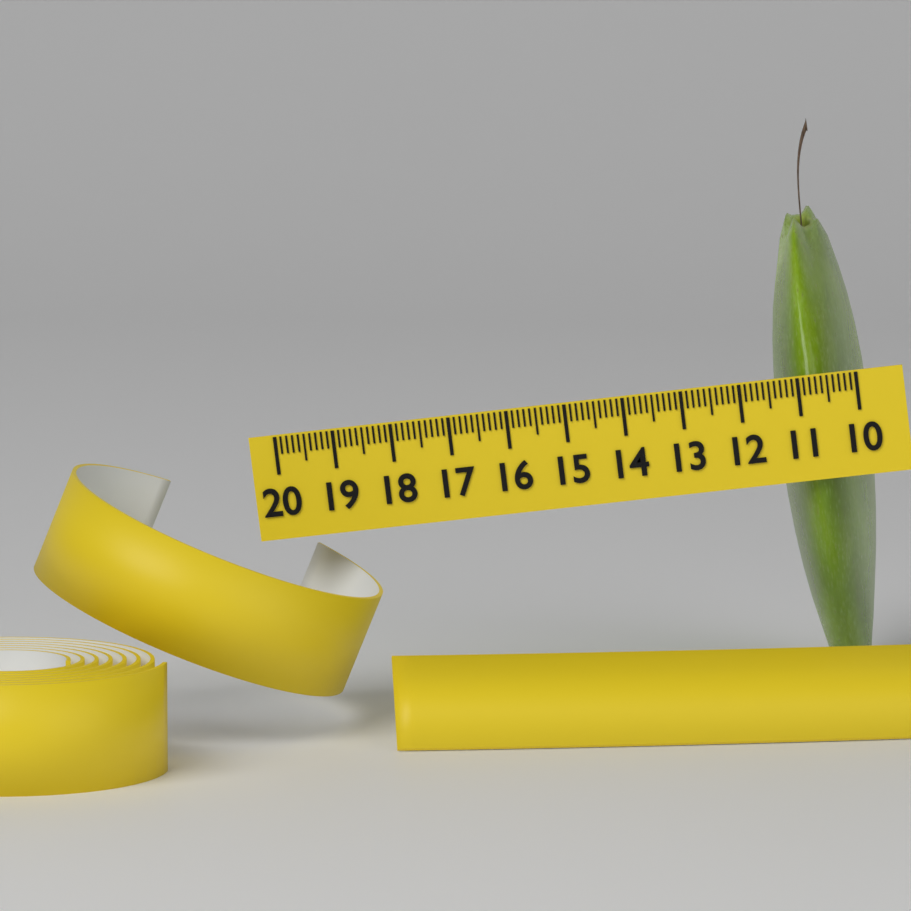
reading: 11.6 (no unit)
